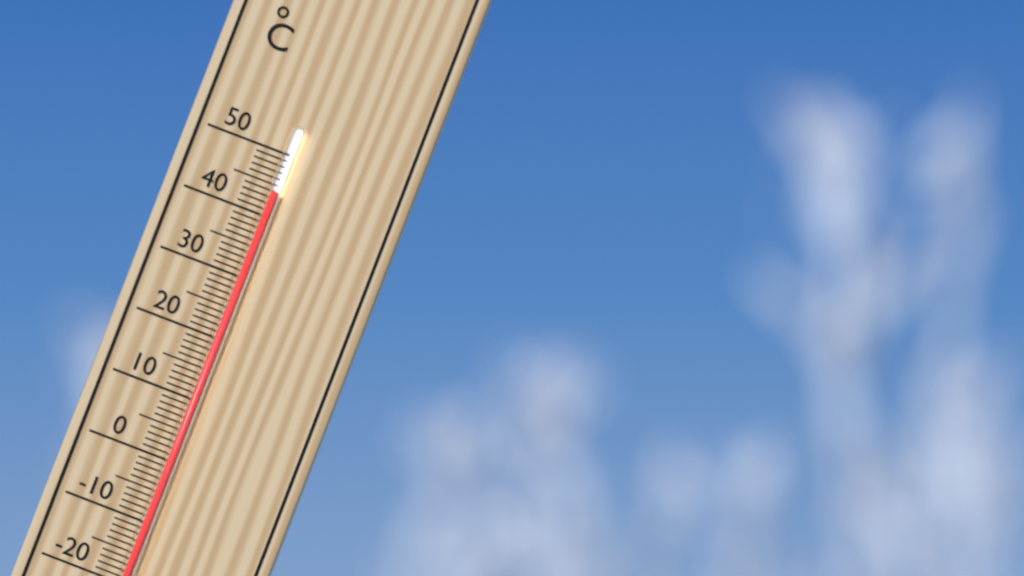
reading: 44 °C
